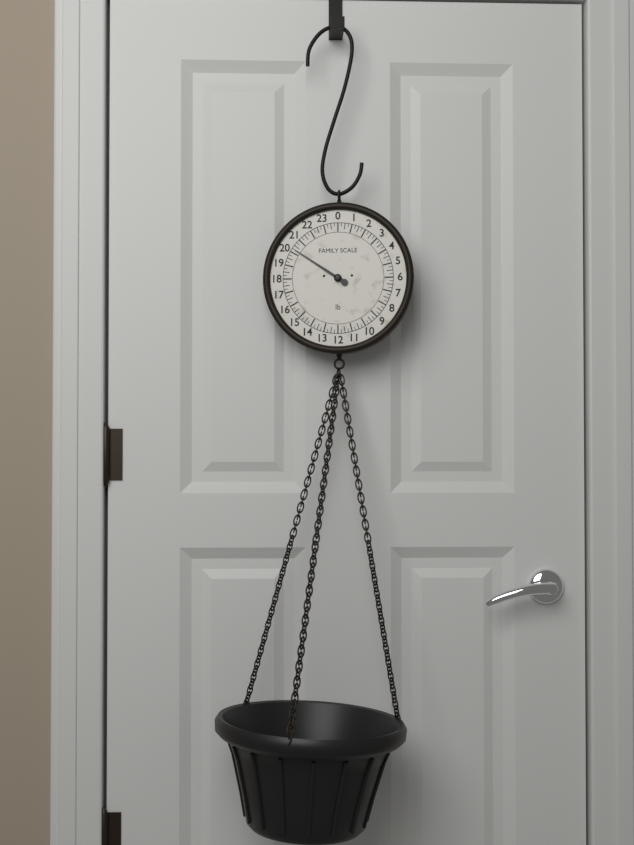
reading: 20.25 lb
